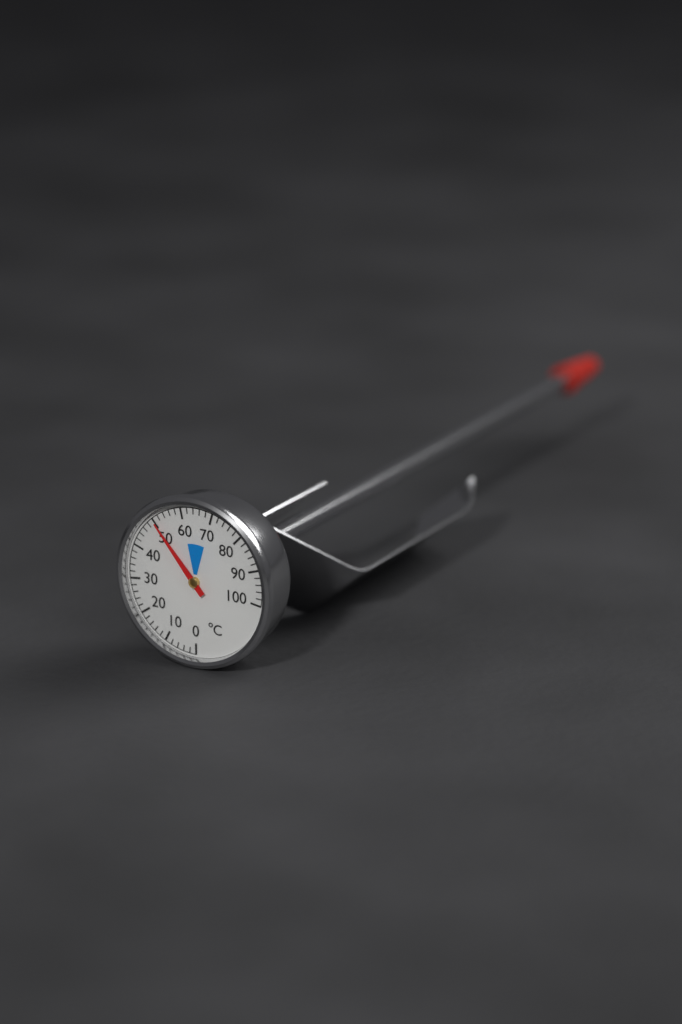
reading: 50 °C
